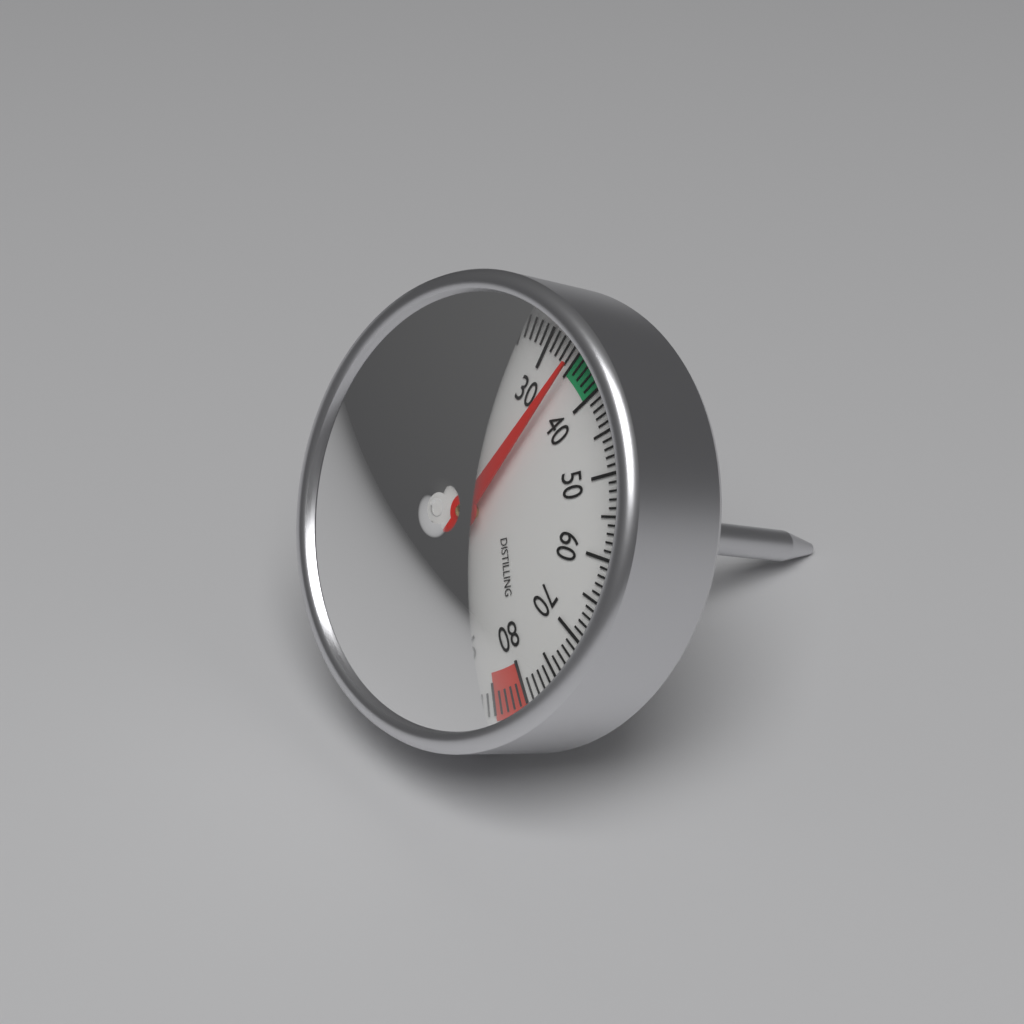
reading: 35 °C
